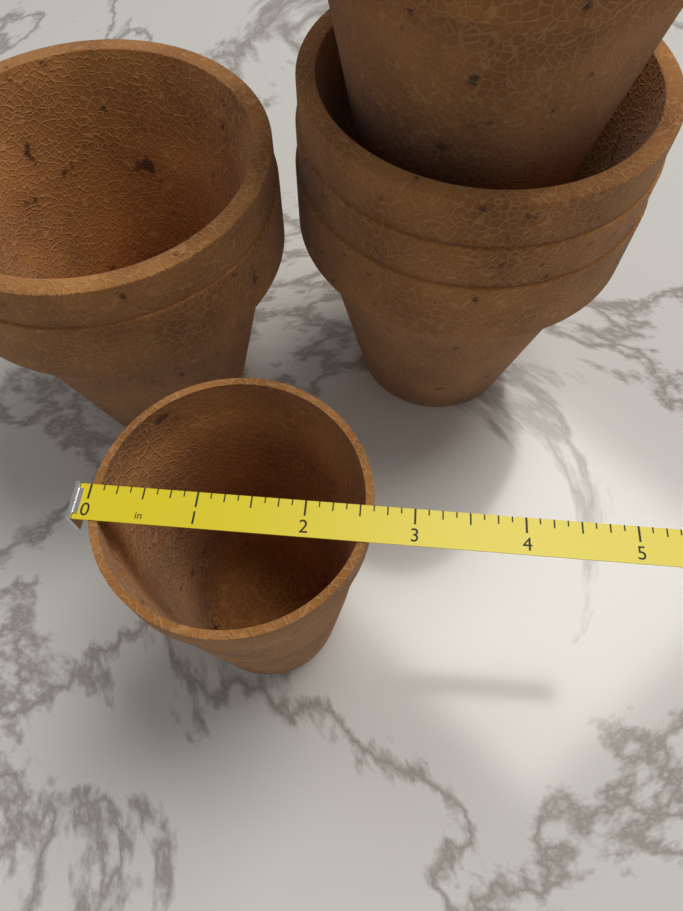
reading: 2.625 in
